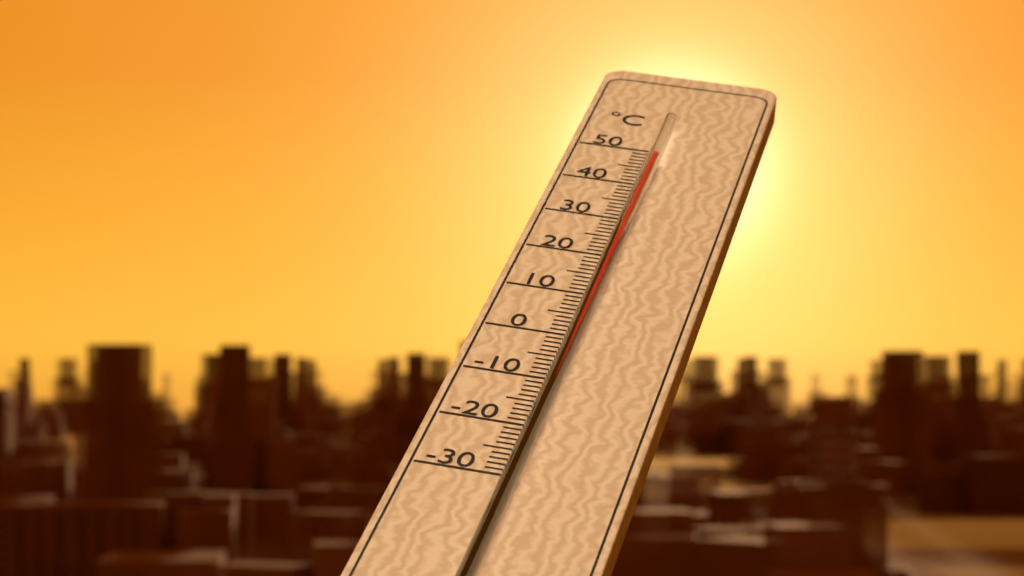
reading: 46 °C
